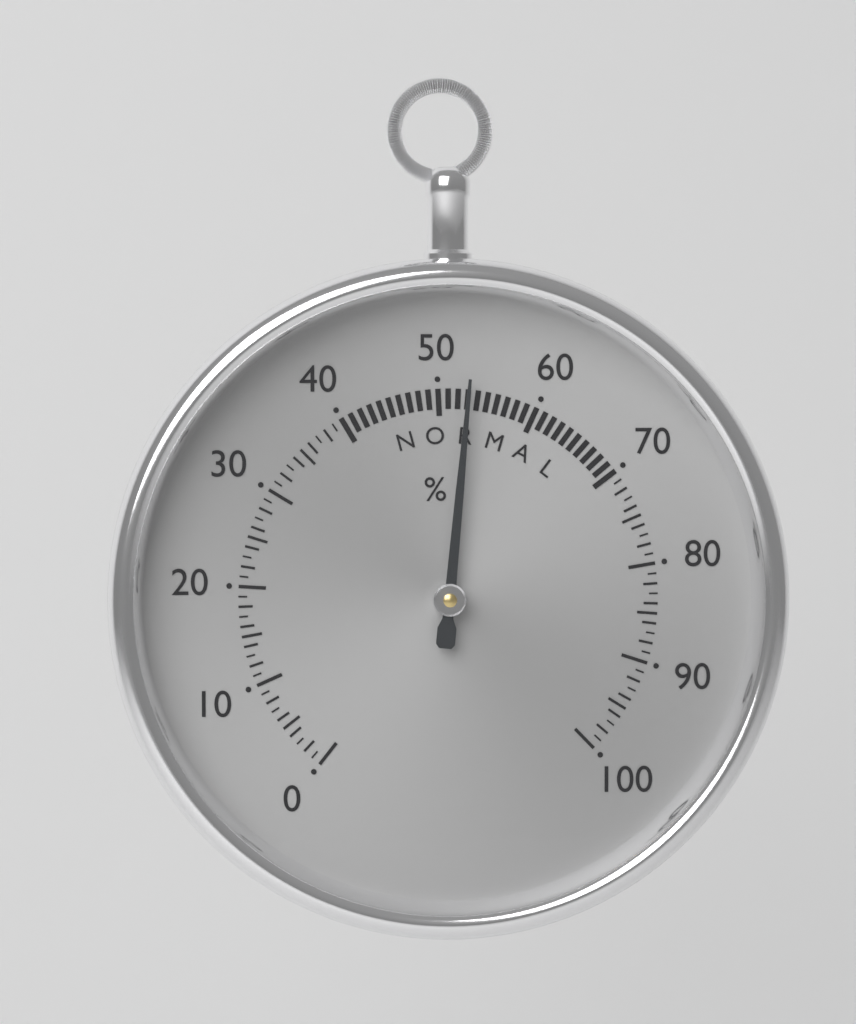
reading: 53 %
